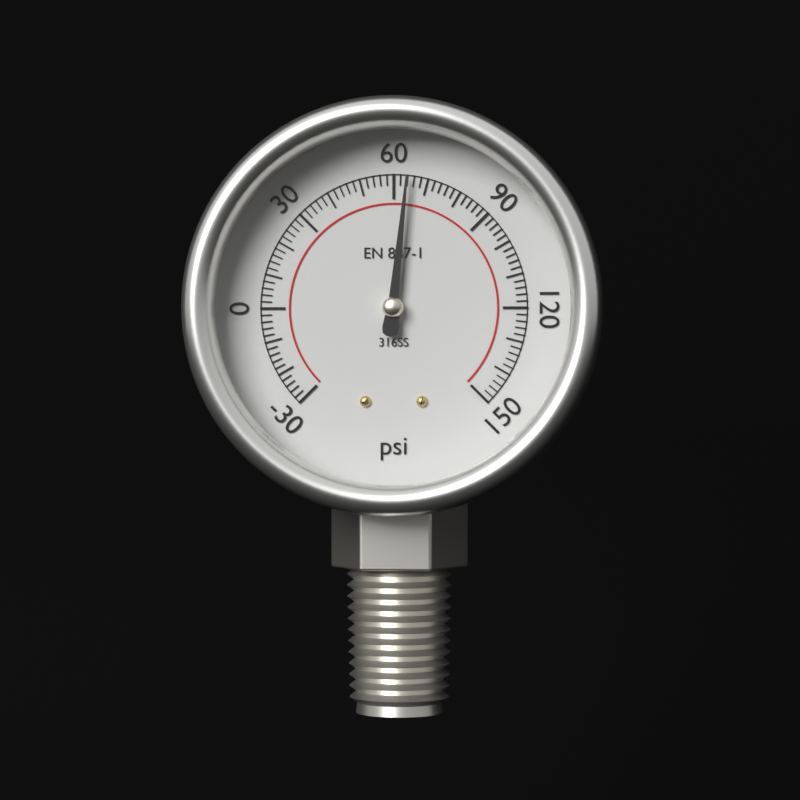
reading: 64 psi
